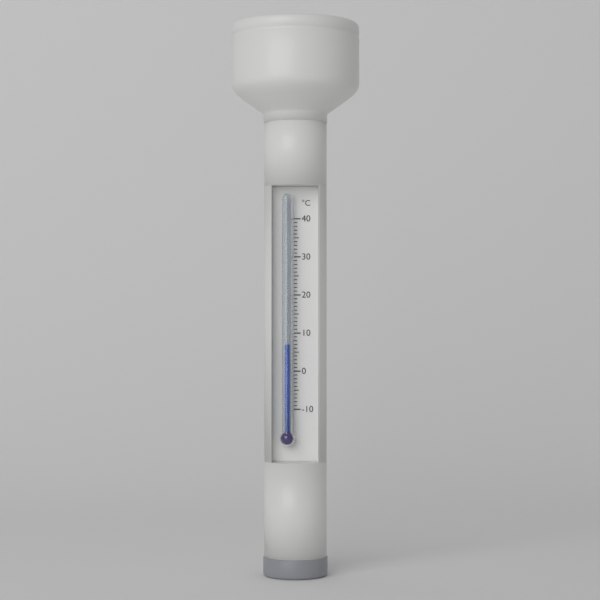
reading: 7 °C
